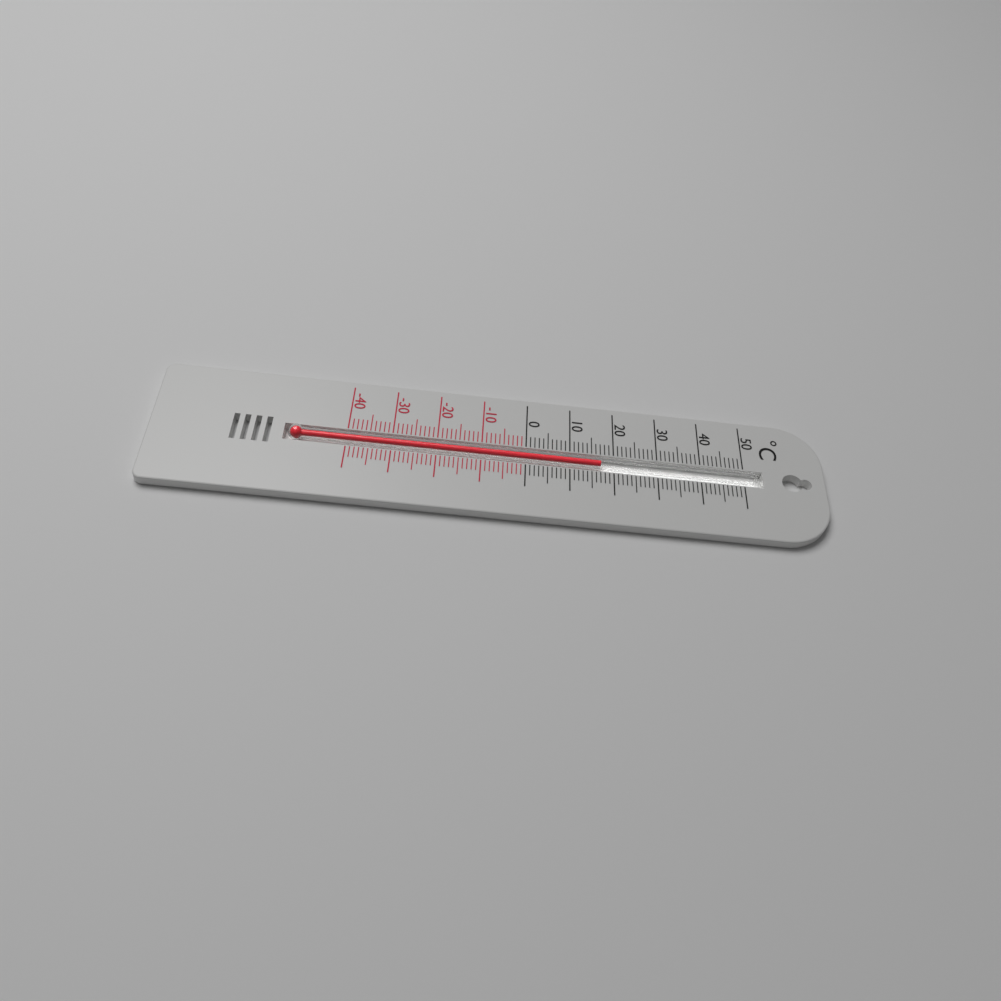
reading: 17 °C
